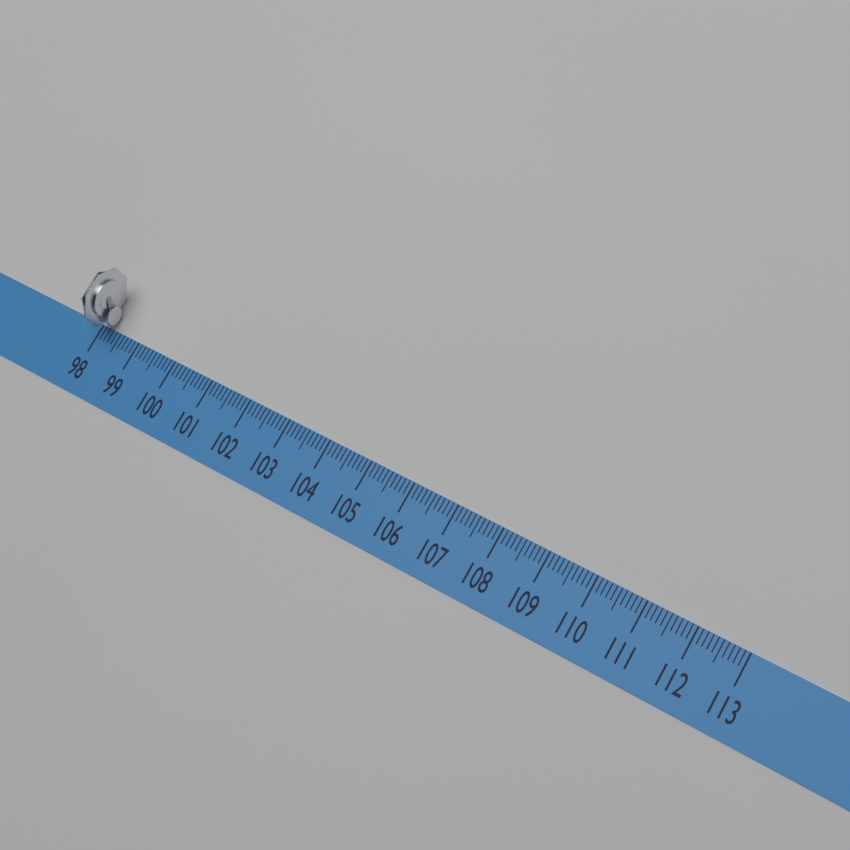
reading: 98.3 (no unit)
